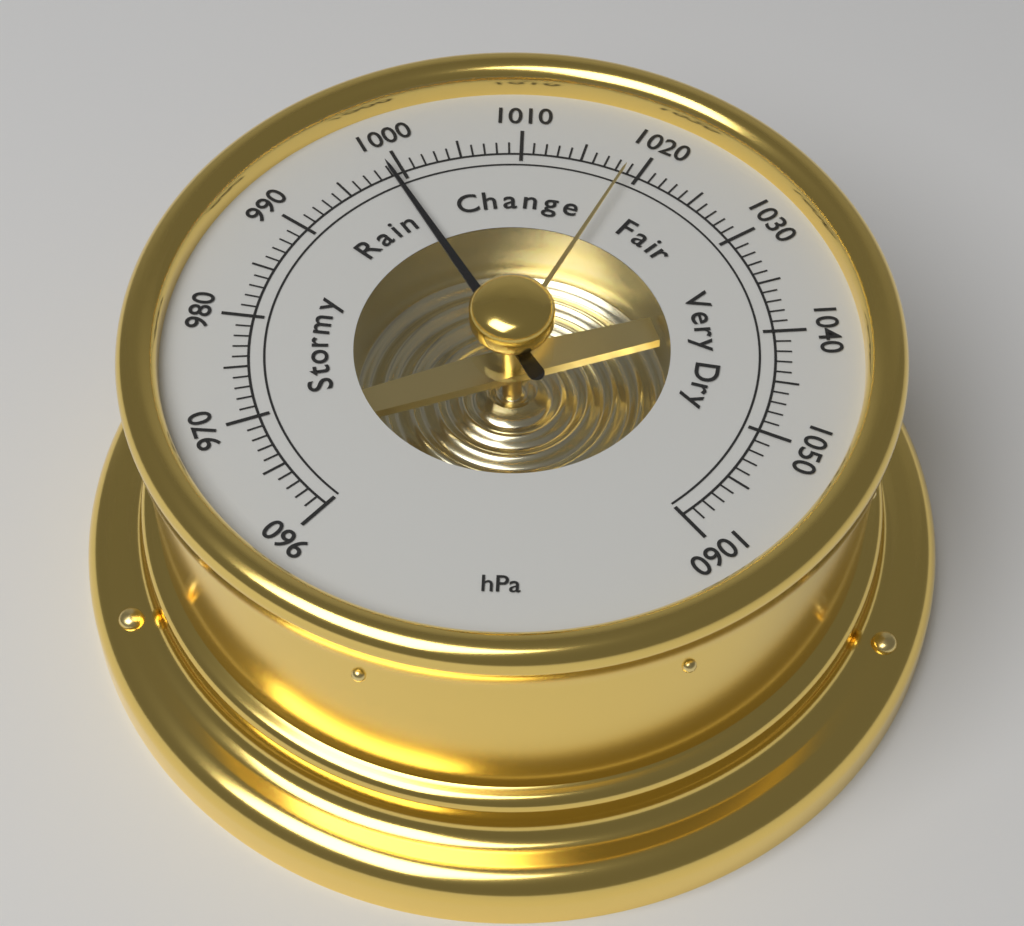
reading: 999 hPa
